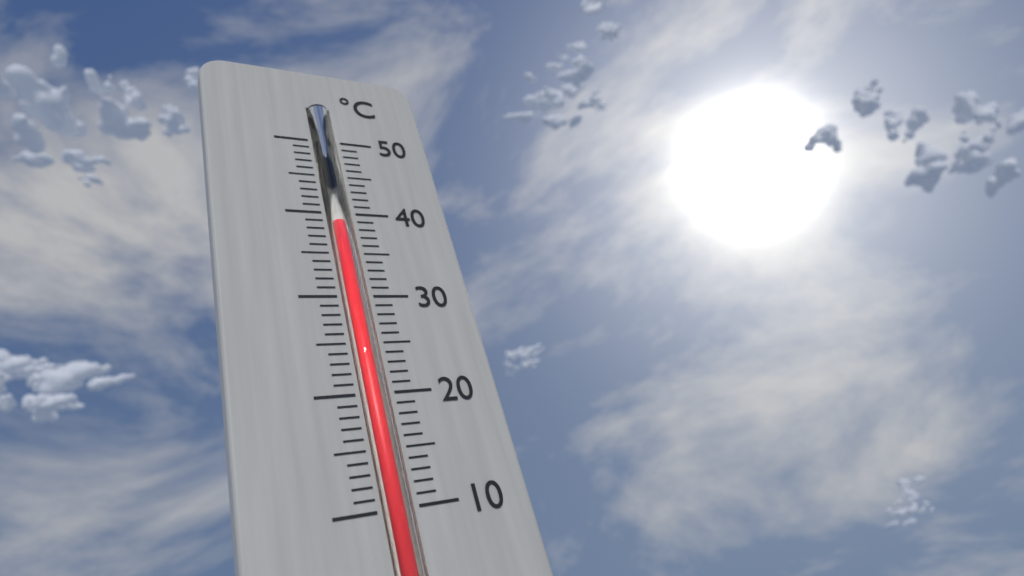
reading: 39 °C
